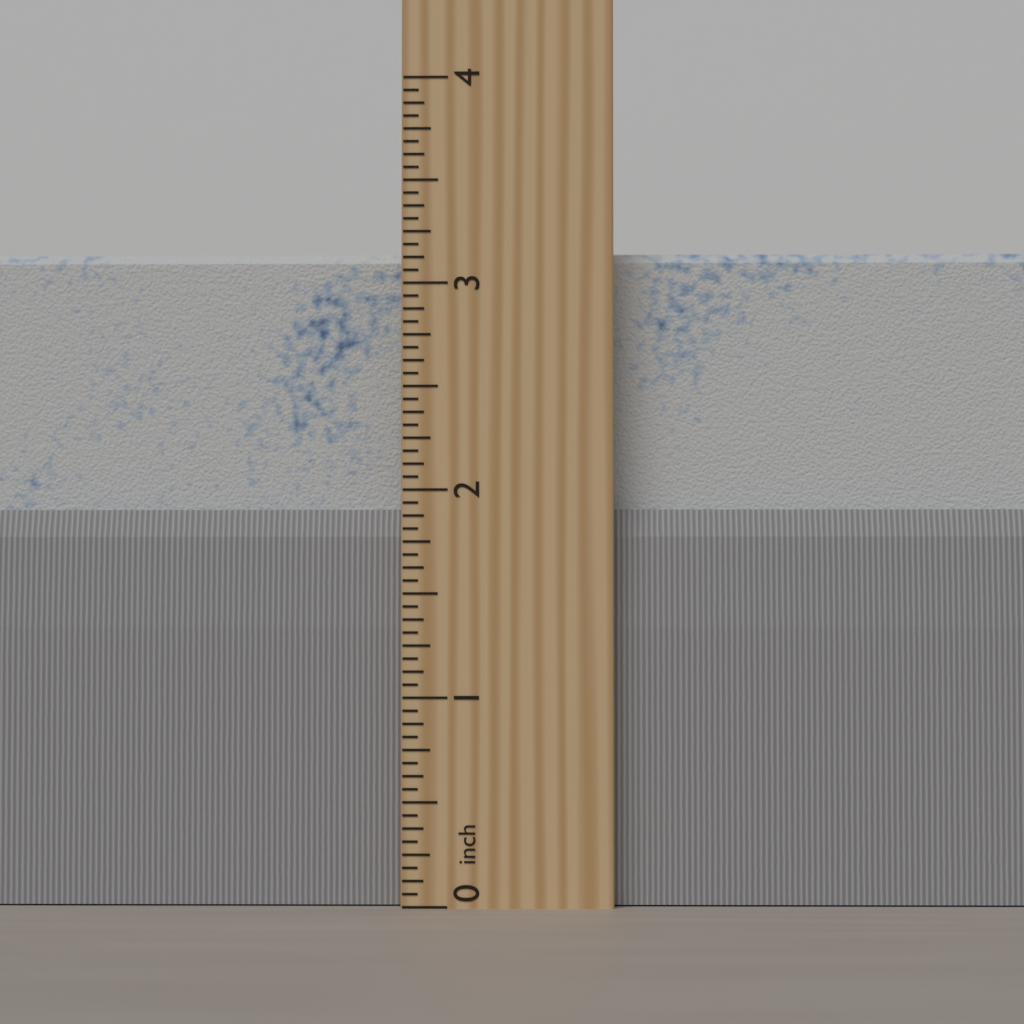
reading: 3.1875 inch
